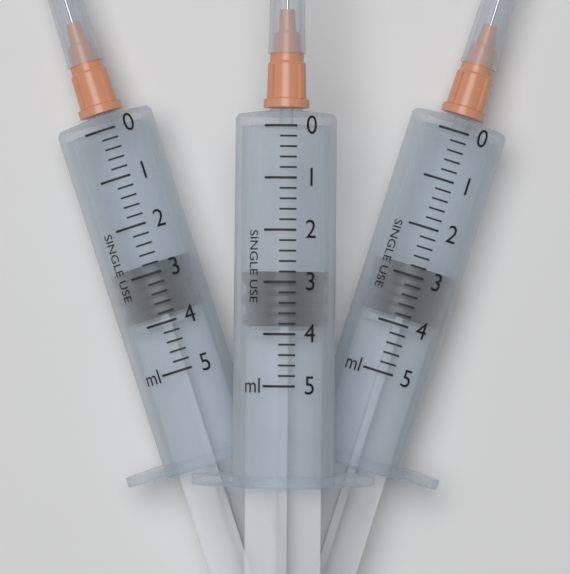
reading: 2.8 ml
